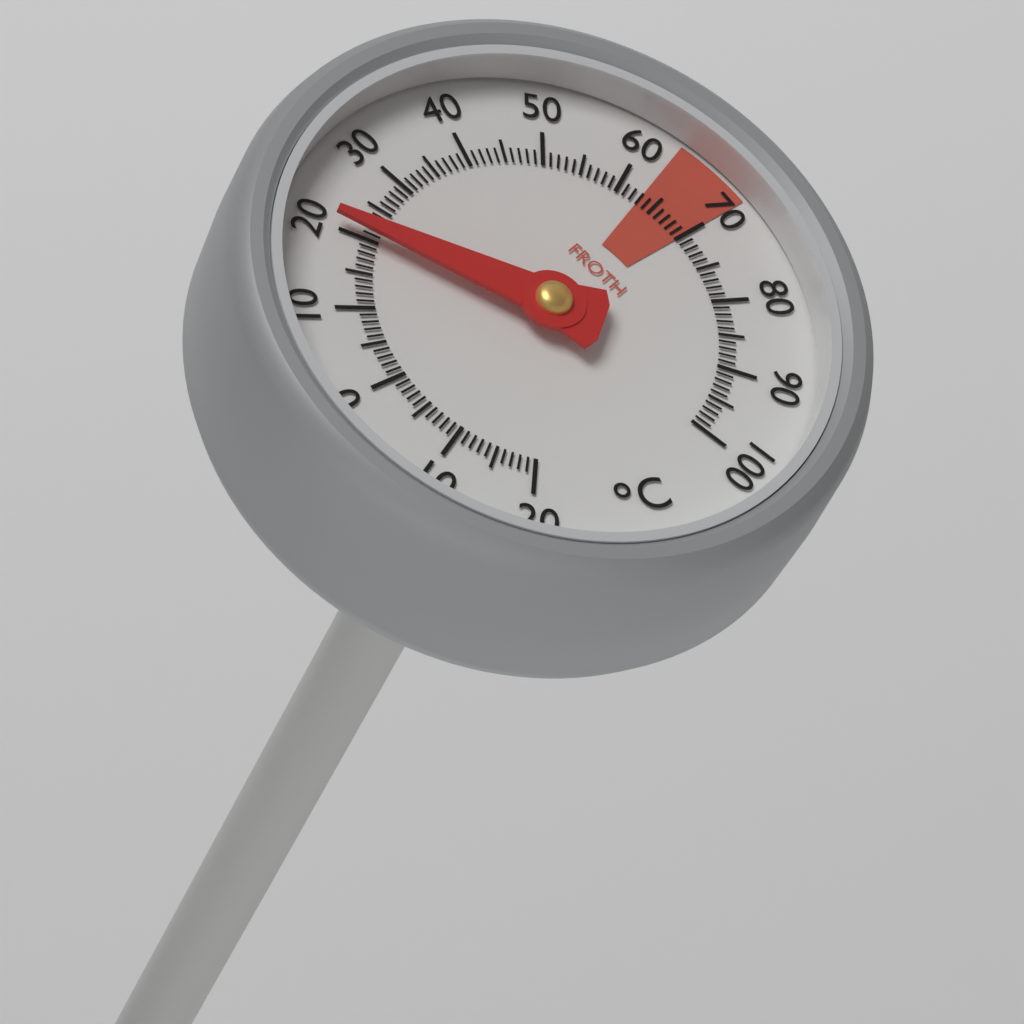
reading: 21 °C
